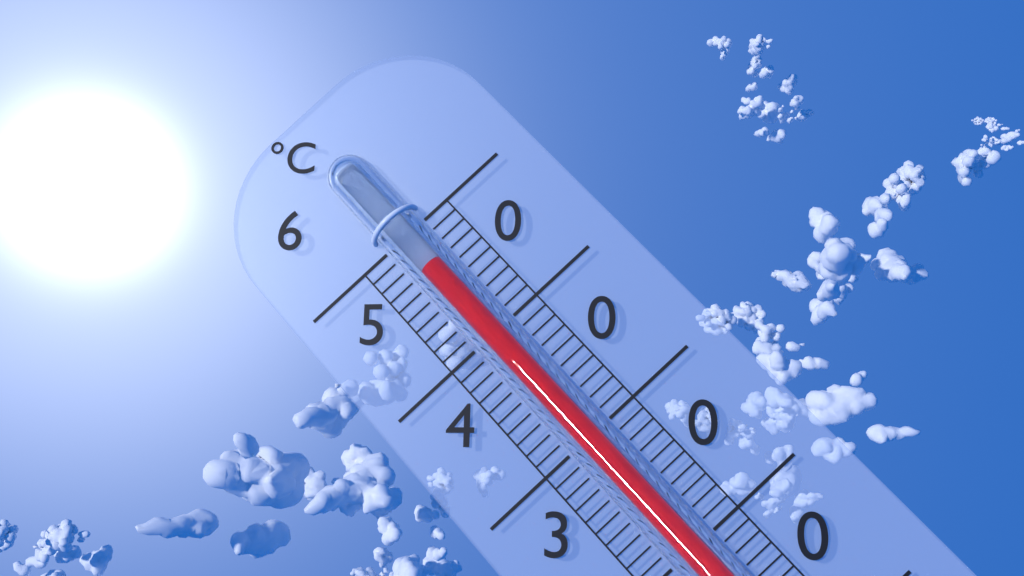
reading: 57 °C
